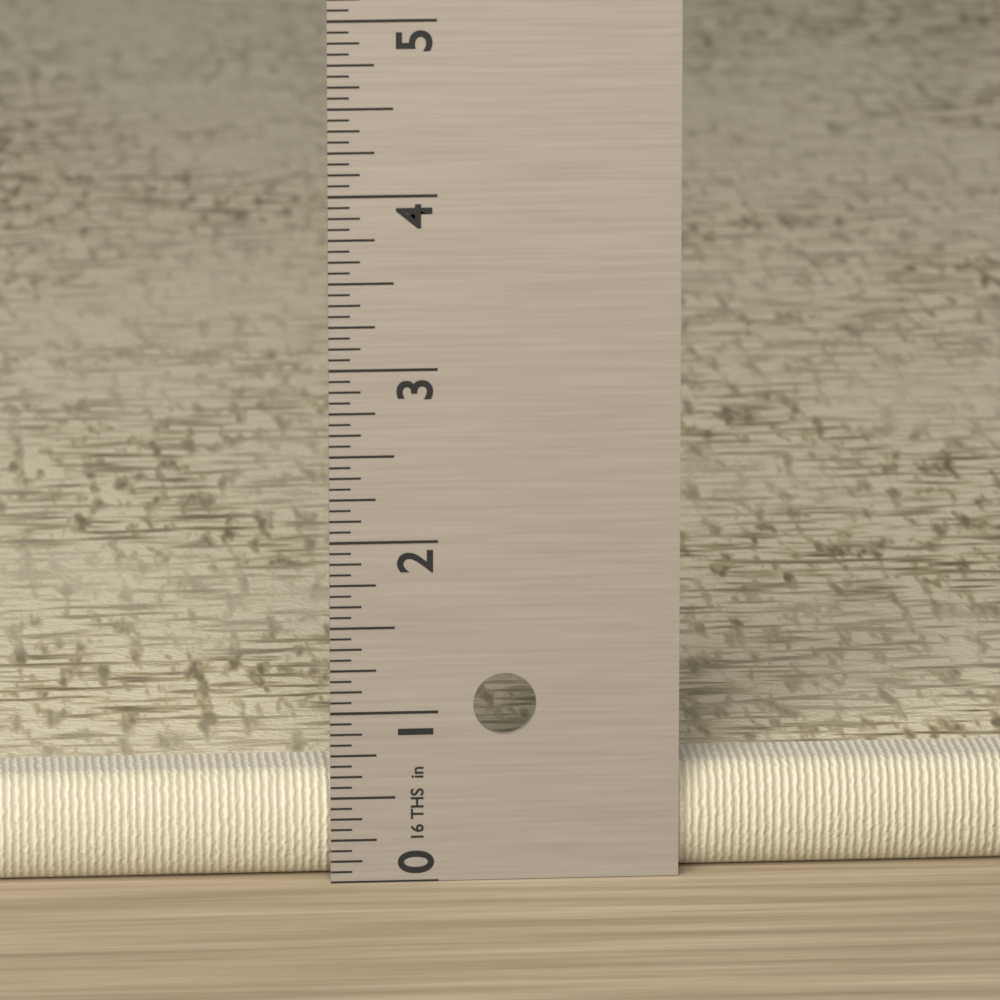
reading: 0.6250 in
